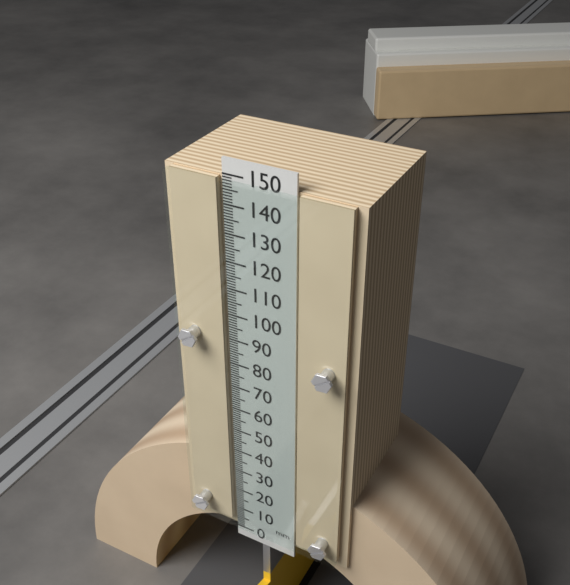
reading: 149 mm
